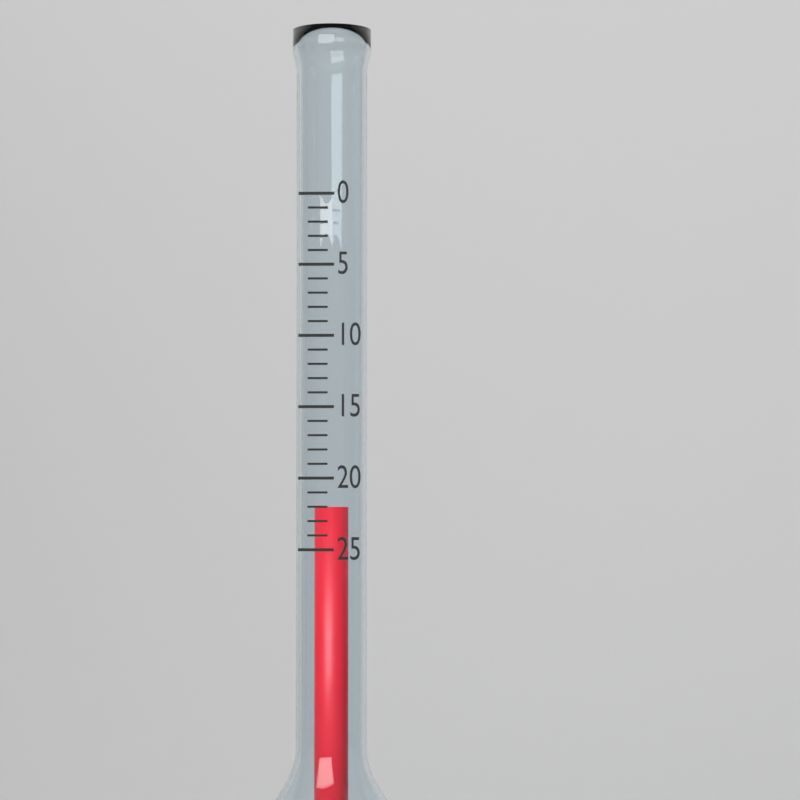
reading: 22 (no unit)
